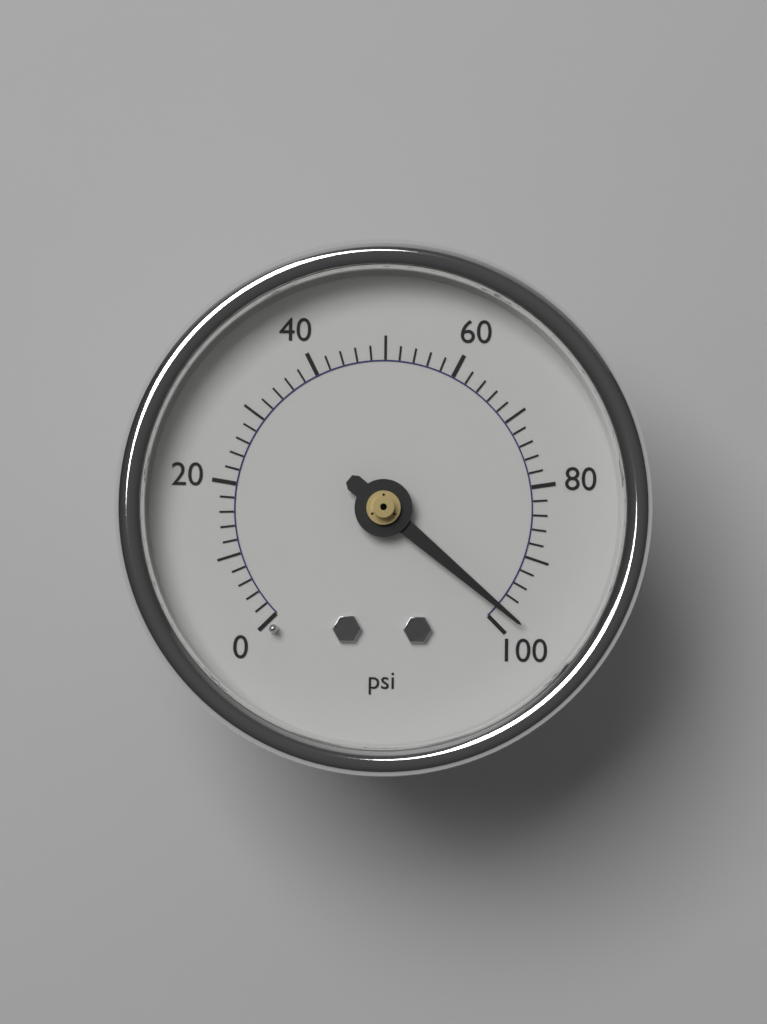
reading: 98 psi
